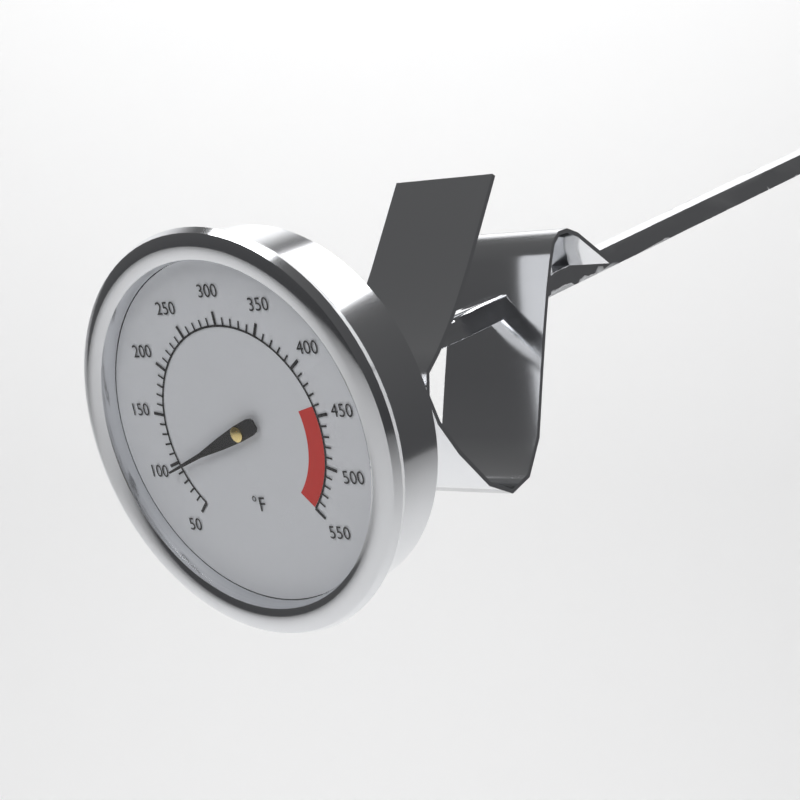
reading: 95 °F
